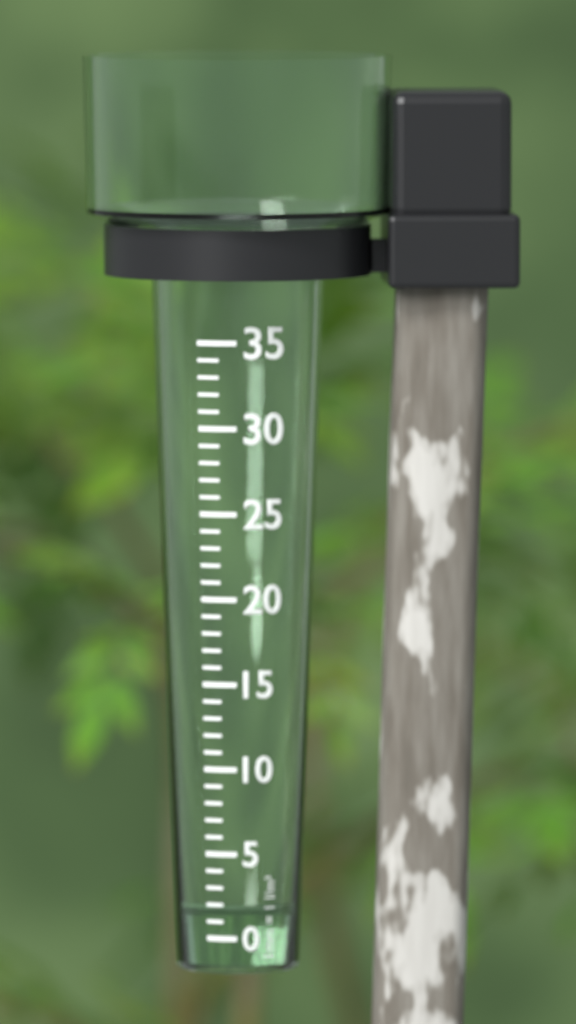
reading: 2 mm
